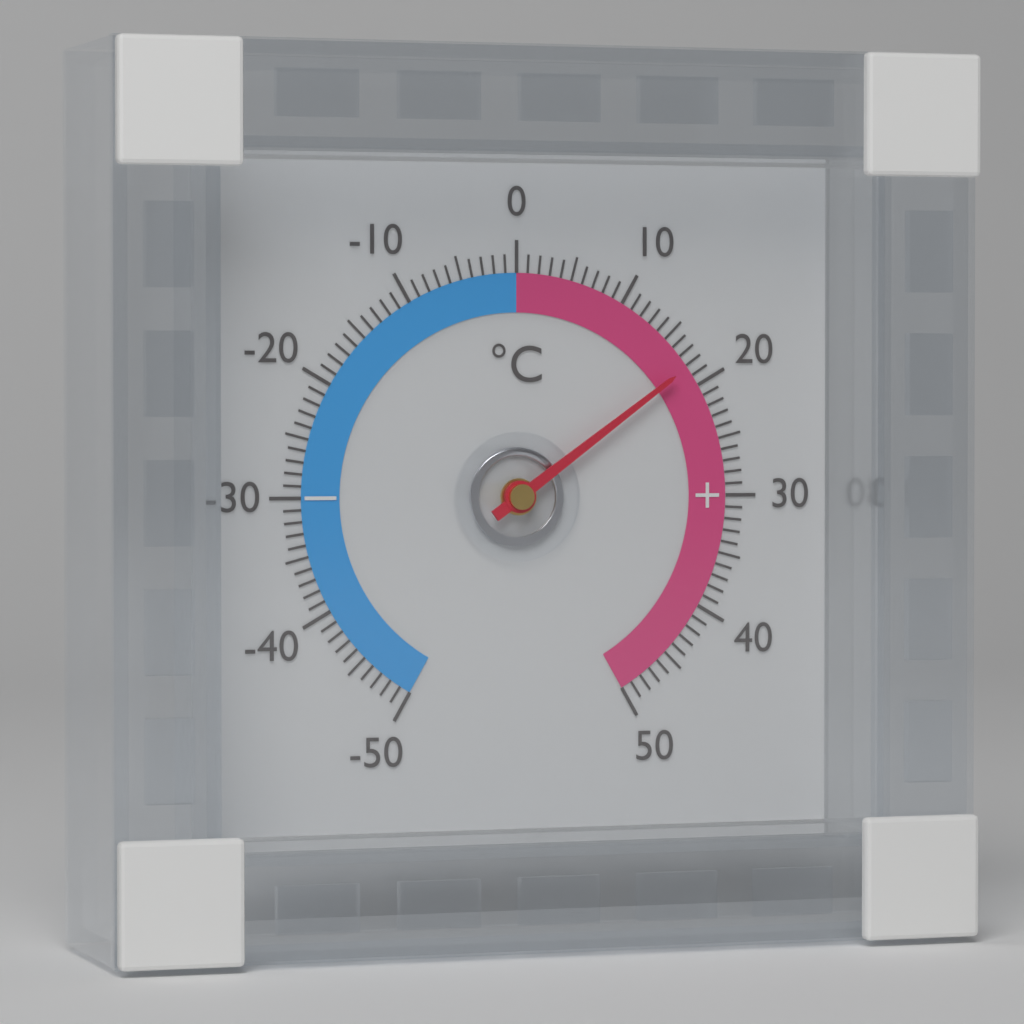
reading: 18 °C
